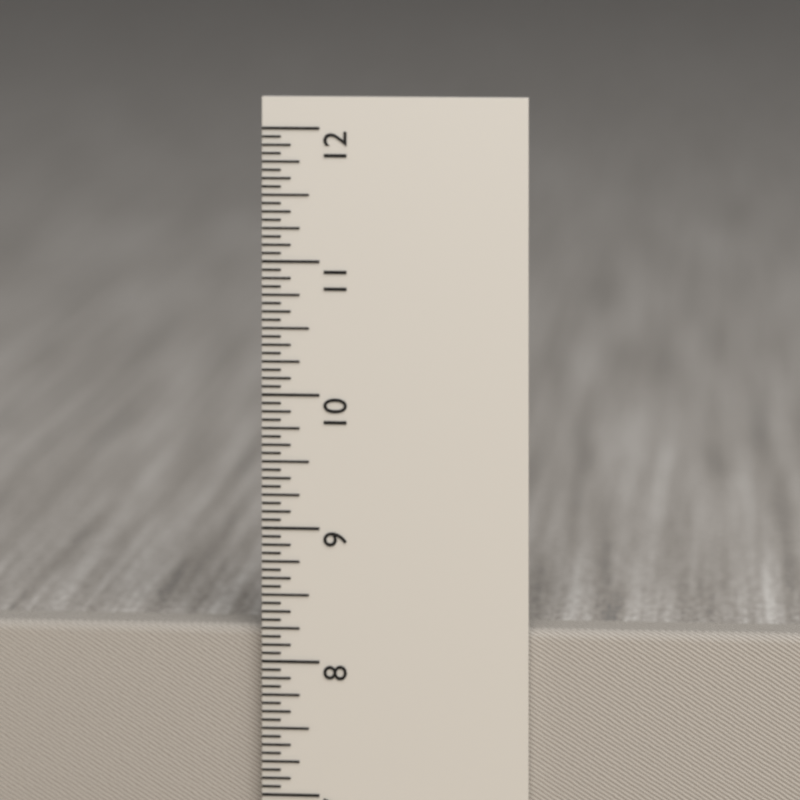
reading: 8.2500 in
